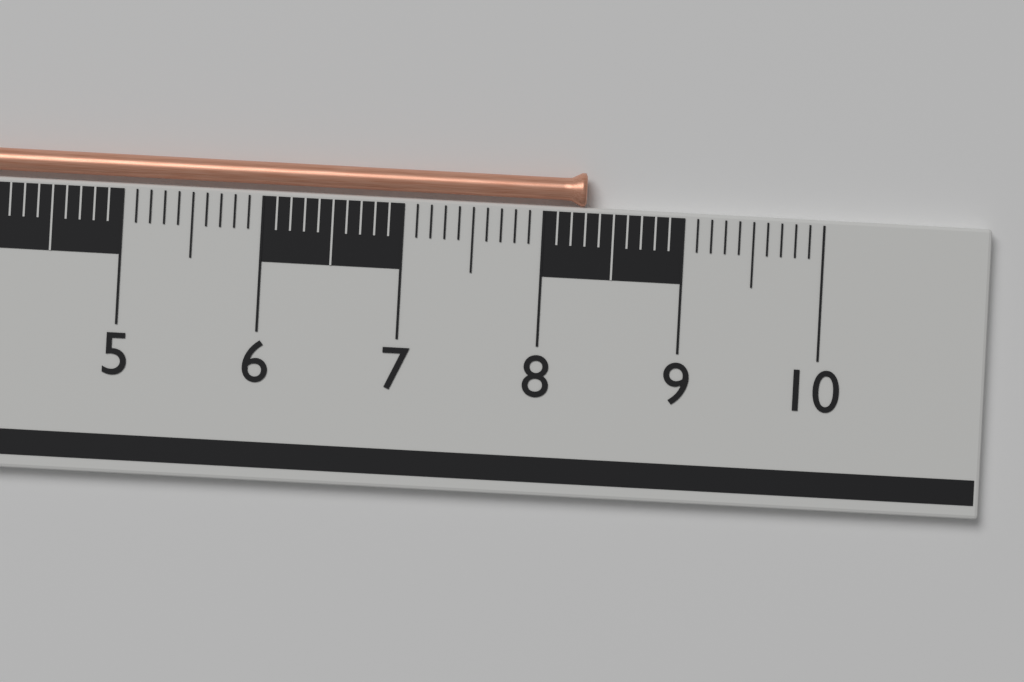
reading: 8.3 cm
